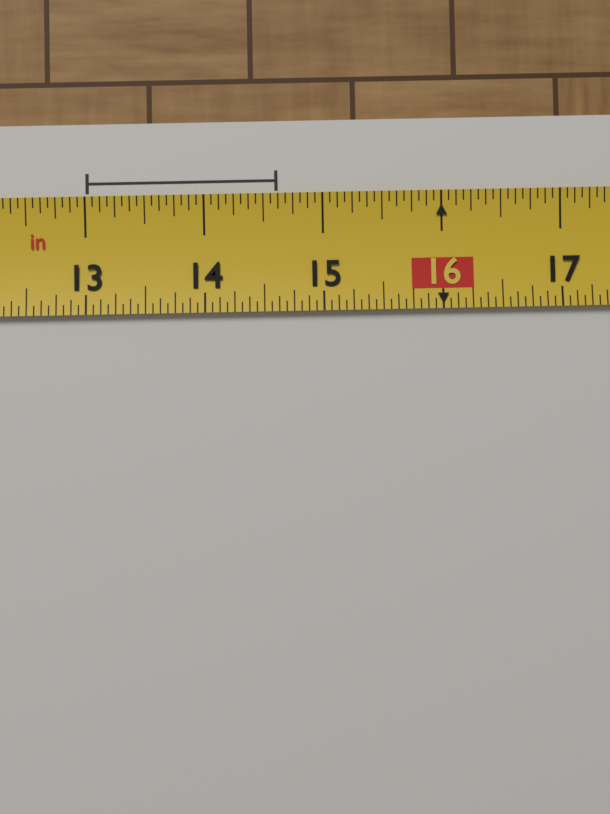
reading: 14.6250 in
